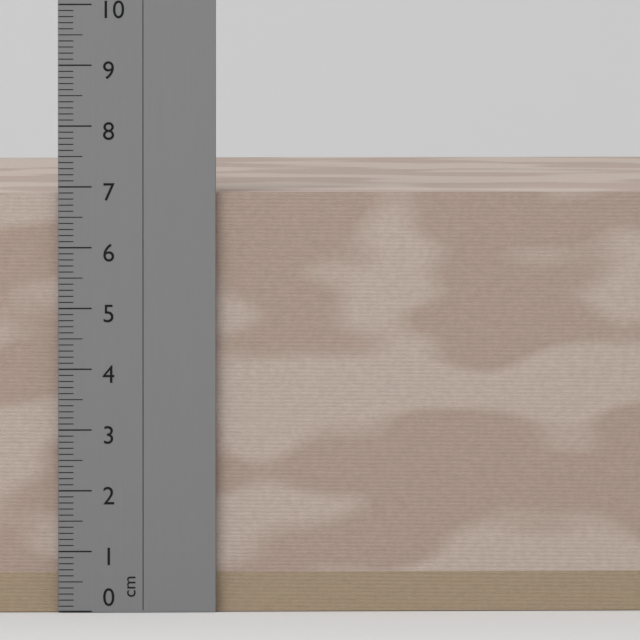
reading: 6.9 cm
